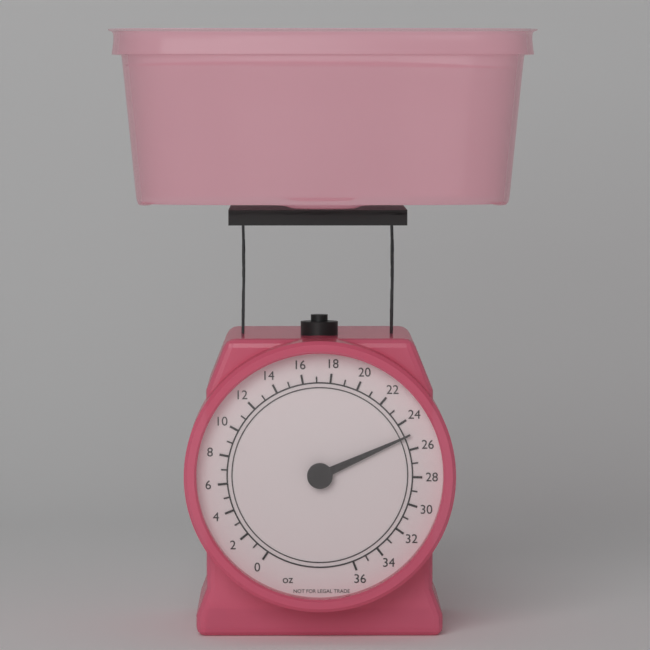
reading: 25 oz
